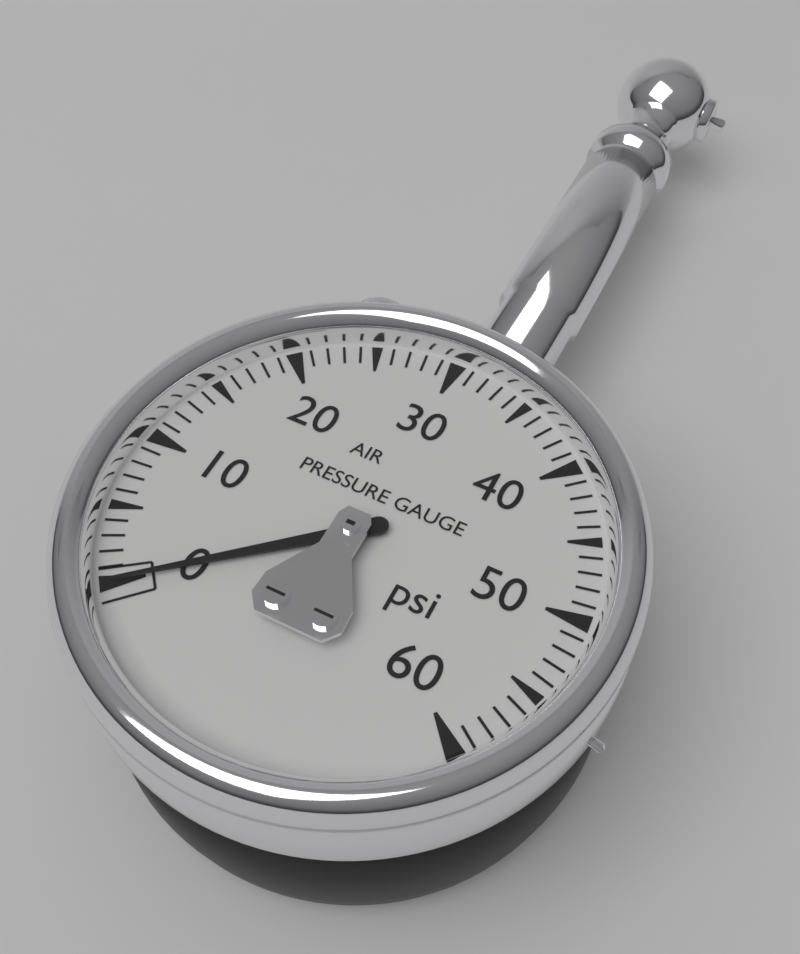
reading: 0 psi
